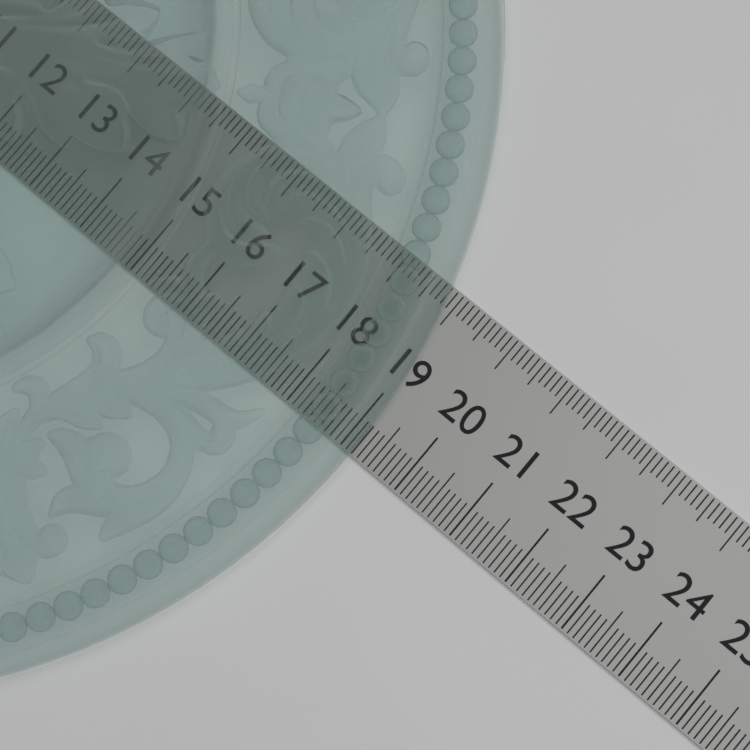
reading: 19.2 (no unit)
